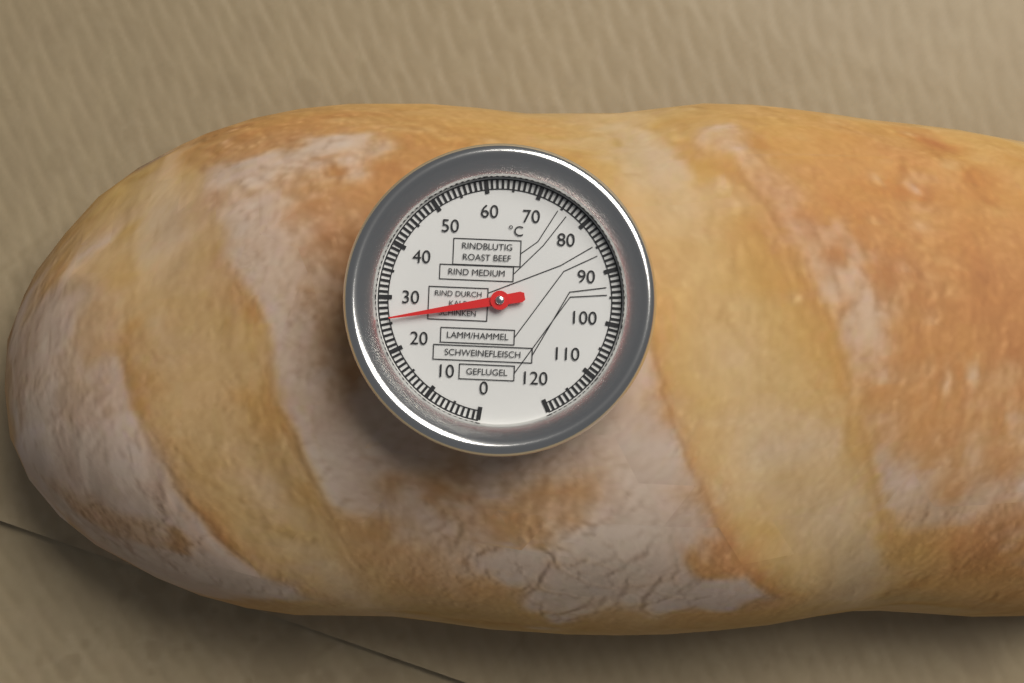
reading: 26 °C
